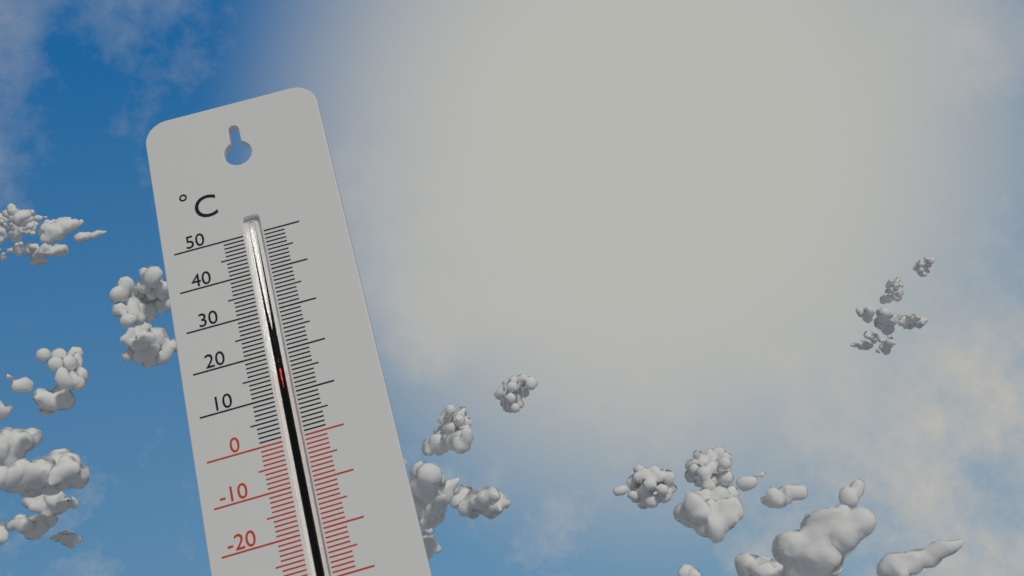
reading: 16 °C
